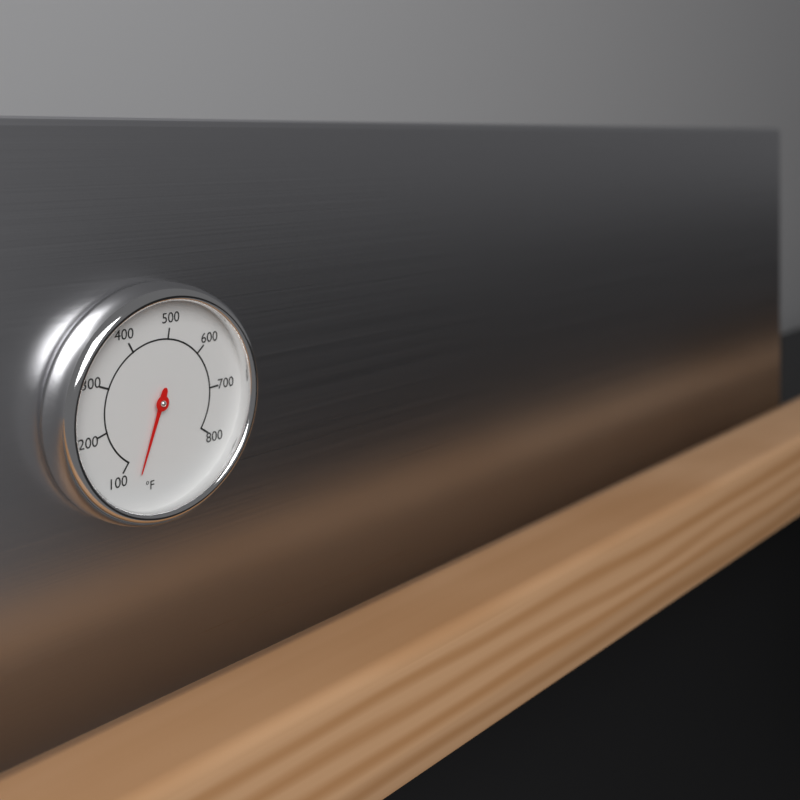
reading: 60 °F
